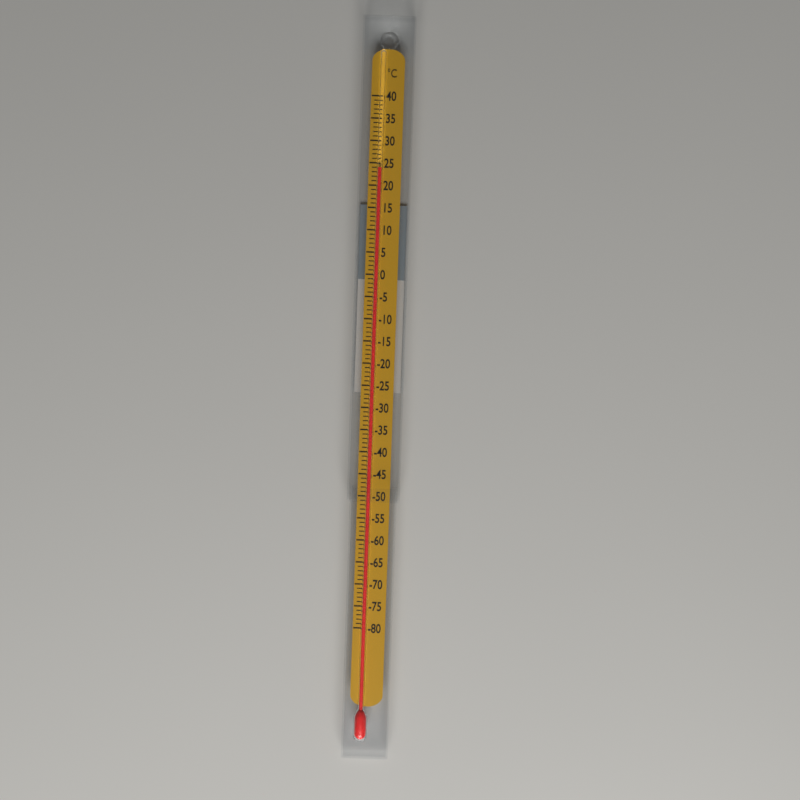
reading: 24 °C
